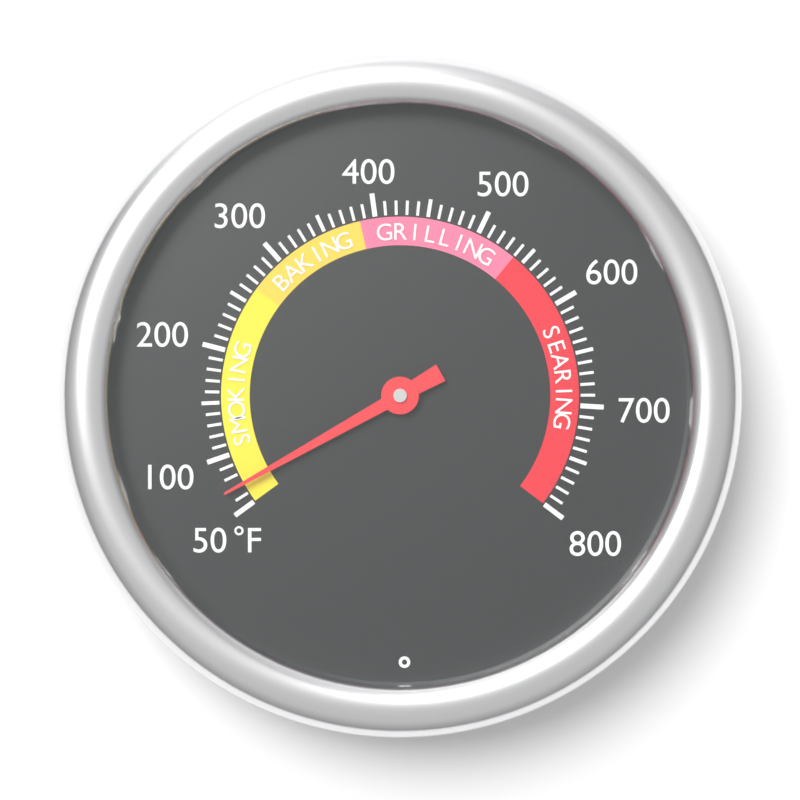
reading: 70 °F
